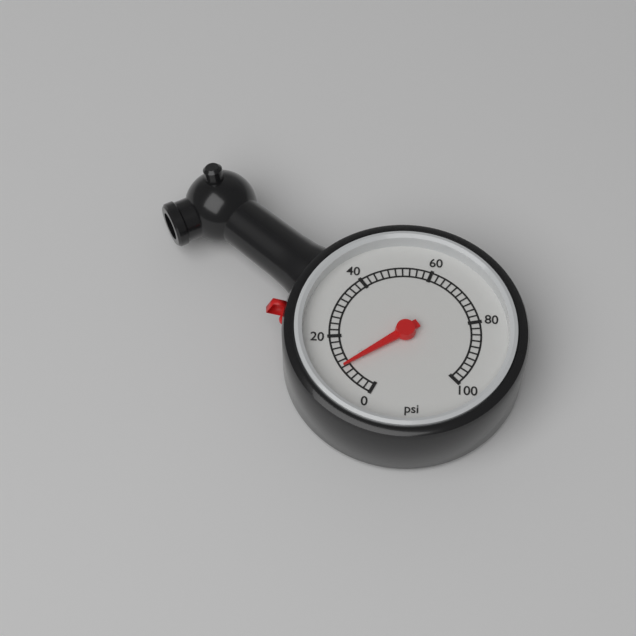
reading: 10 psi
